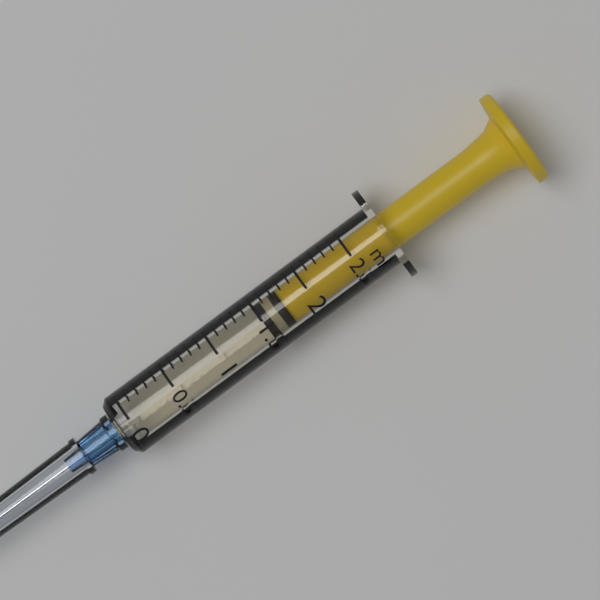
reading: 1.5 ml
